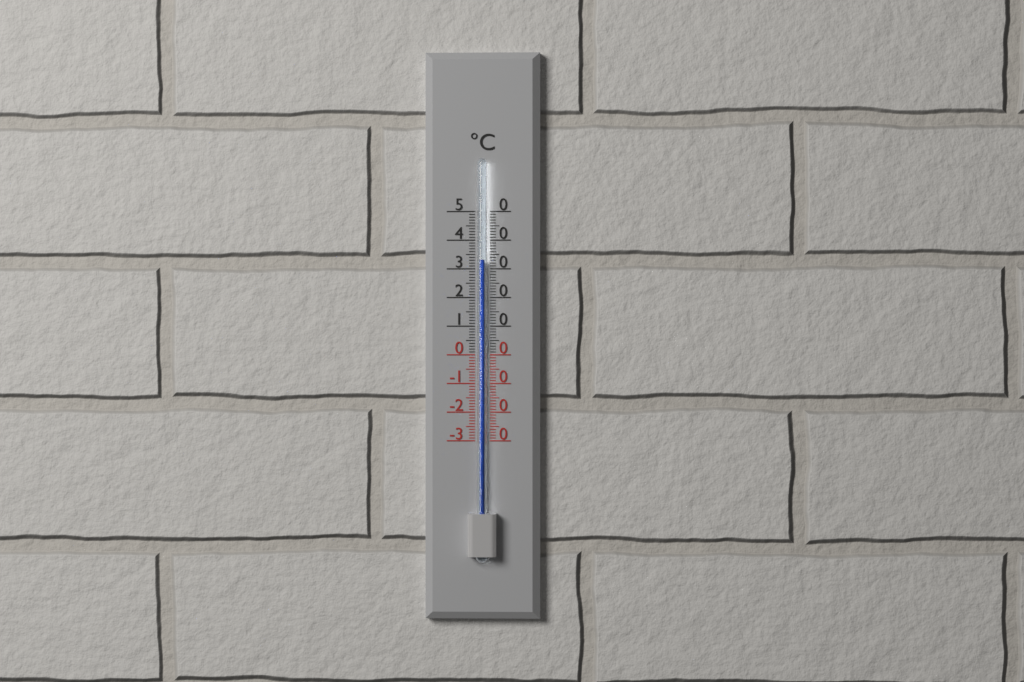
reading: 33 °C
